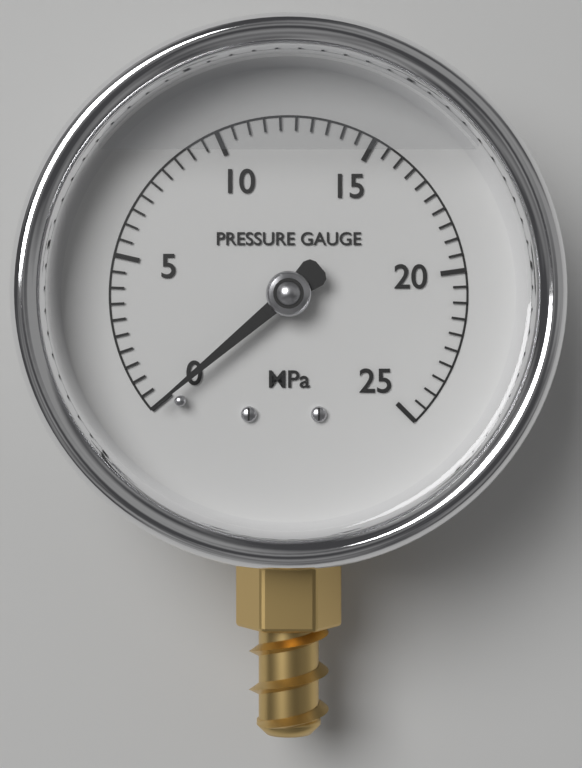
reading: 0.0 MPa
